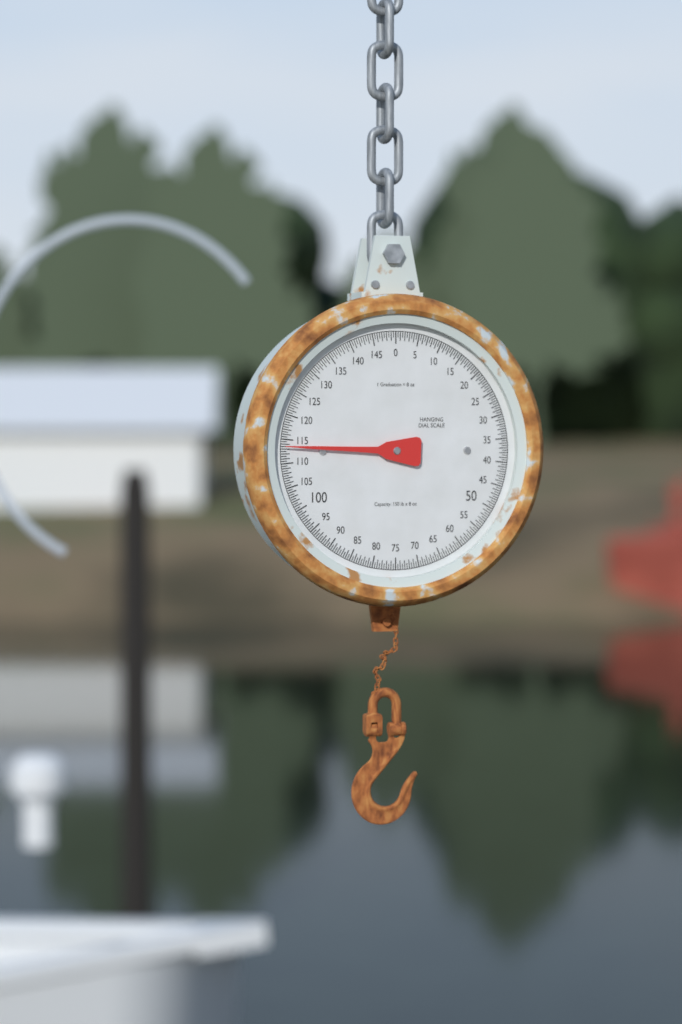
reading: 113.5 lb
